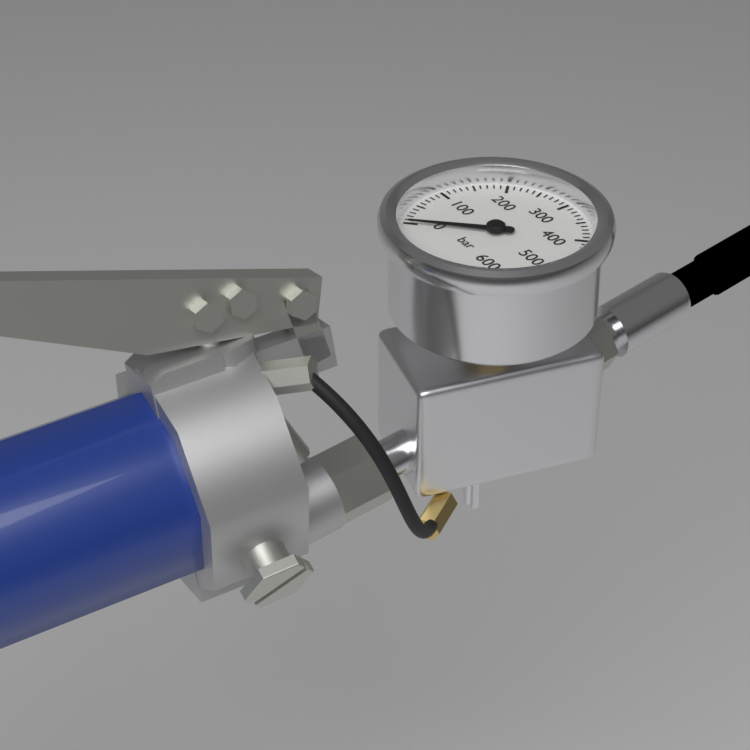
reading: 0 bar
